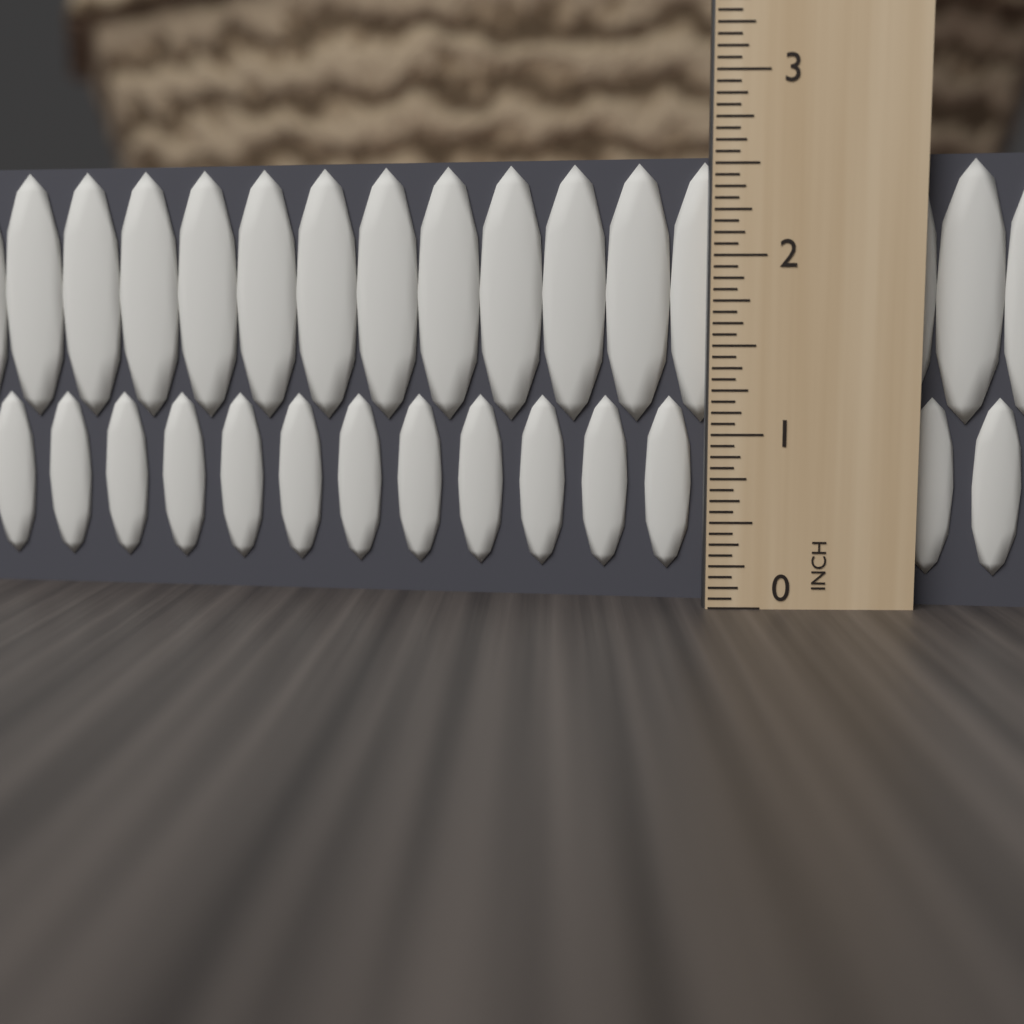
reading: 2.5625 in
